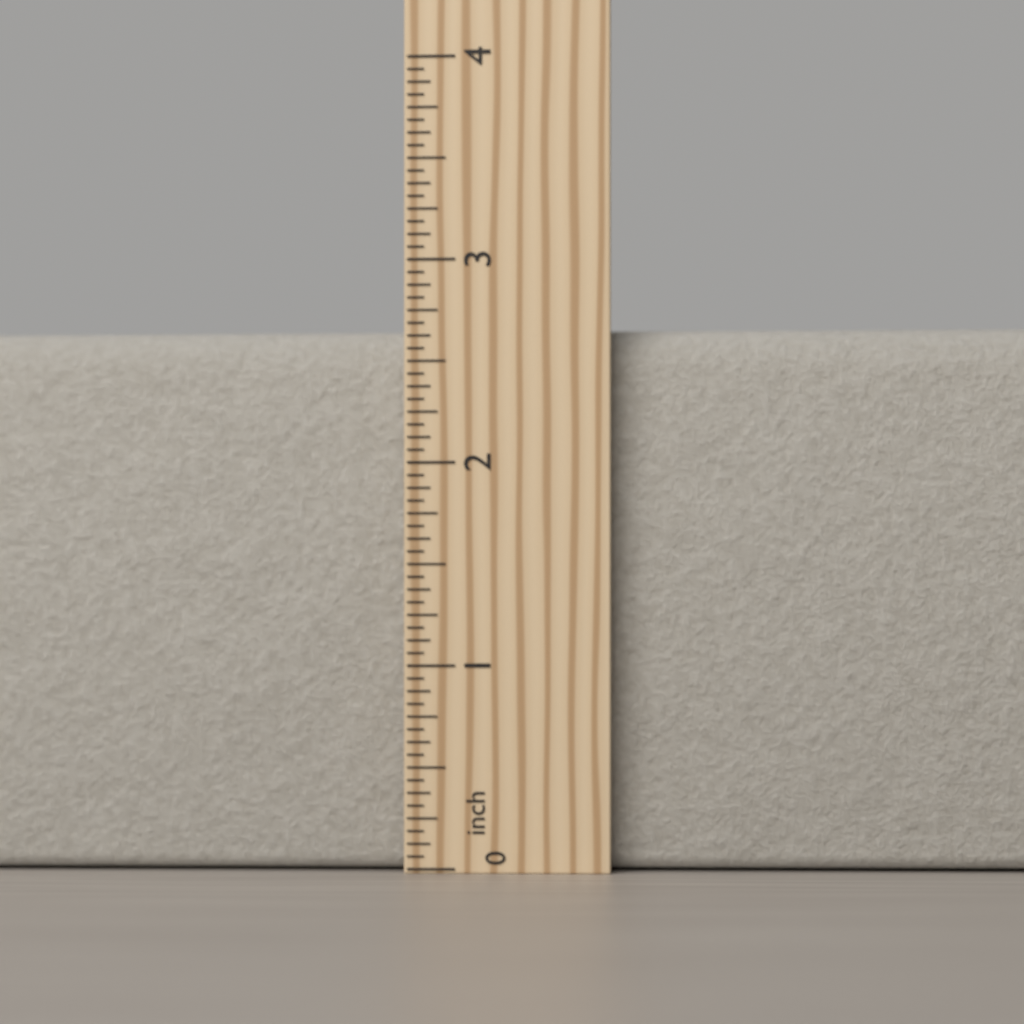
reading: 2.6875 inch
